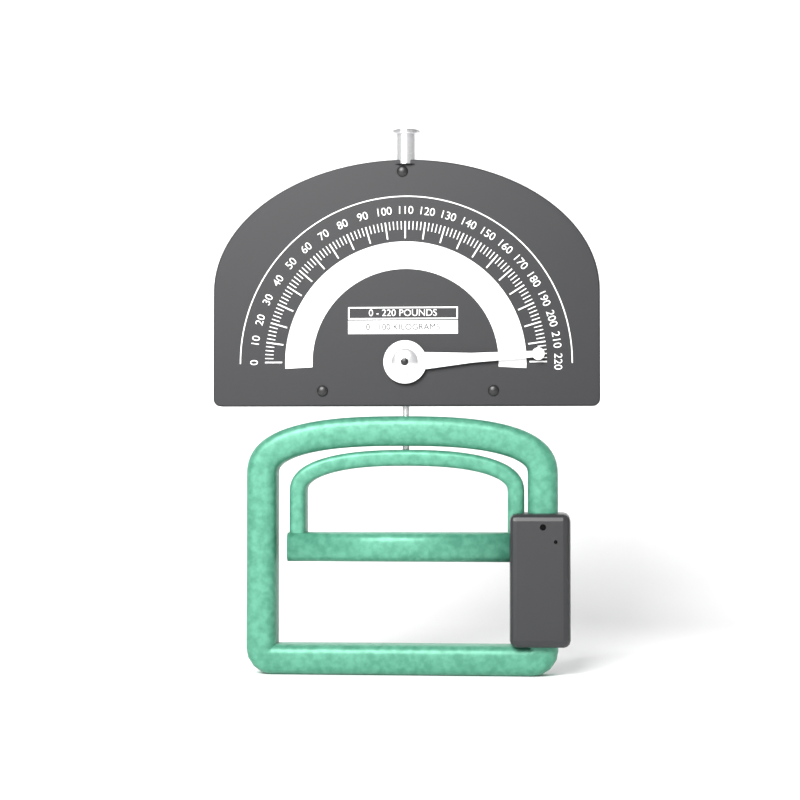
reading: 216 lb
